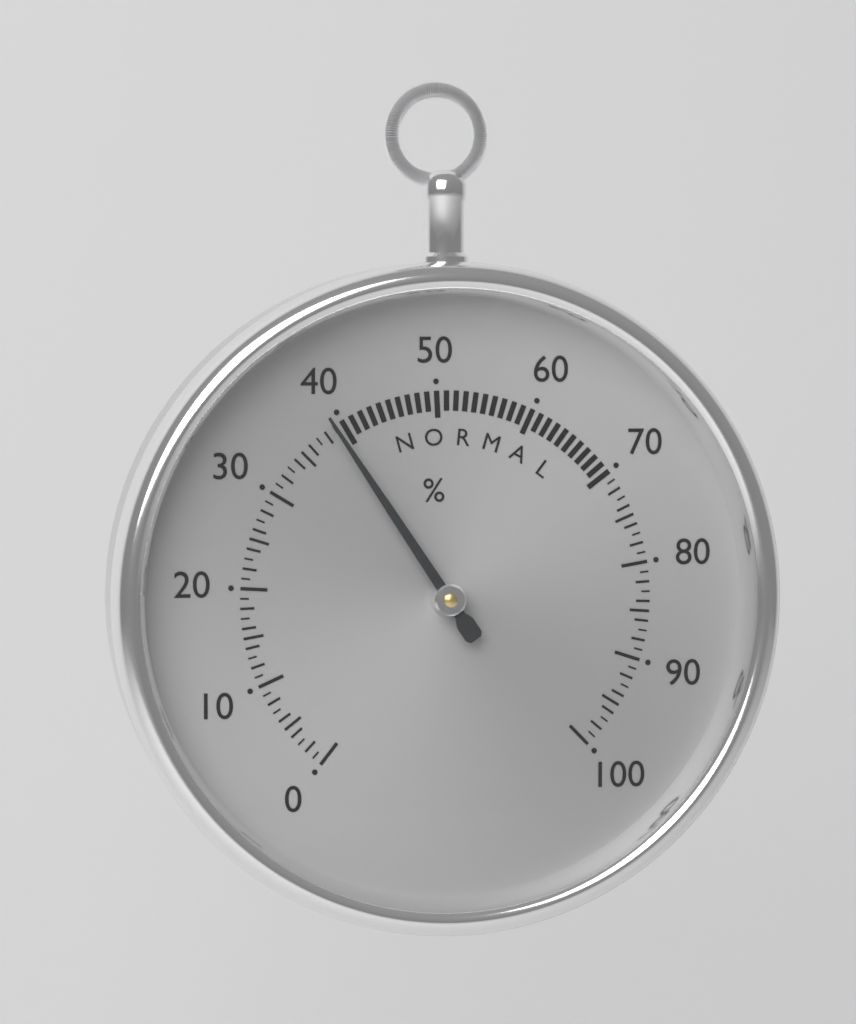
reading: 39 %
